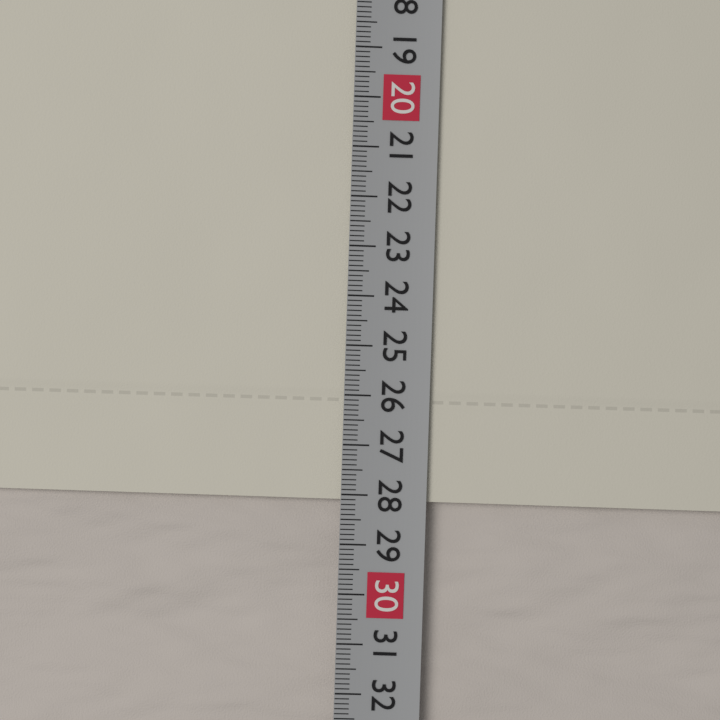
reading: 28.1 cm
